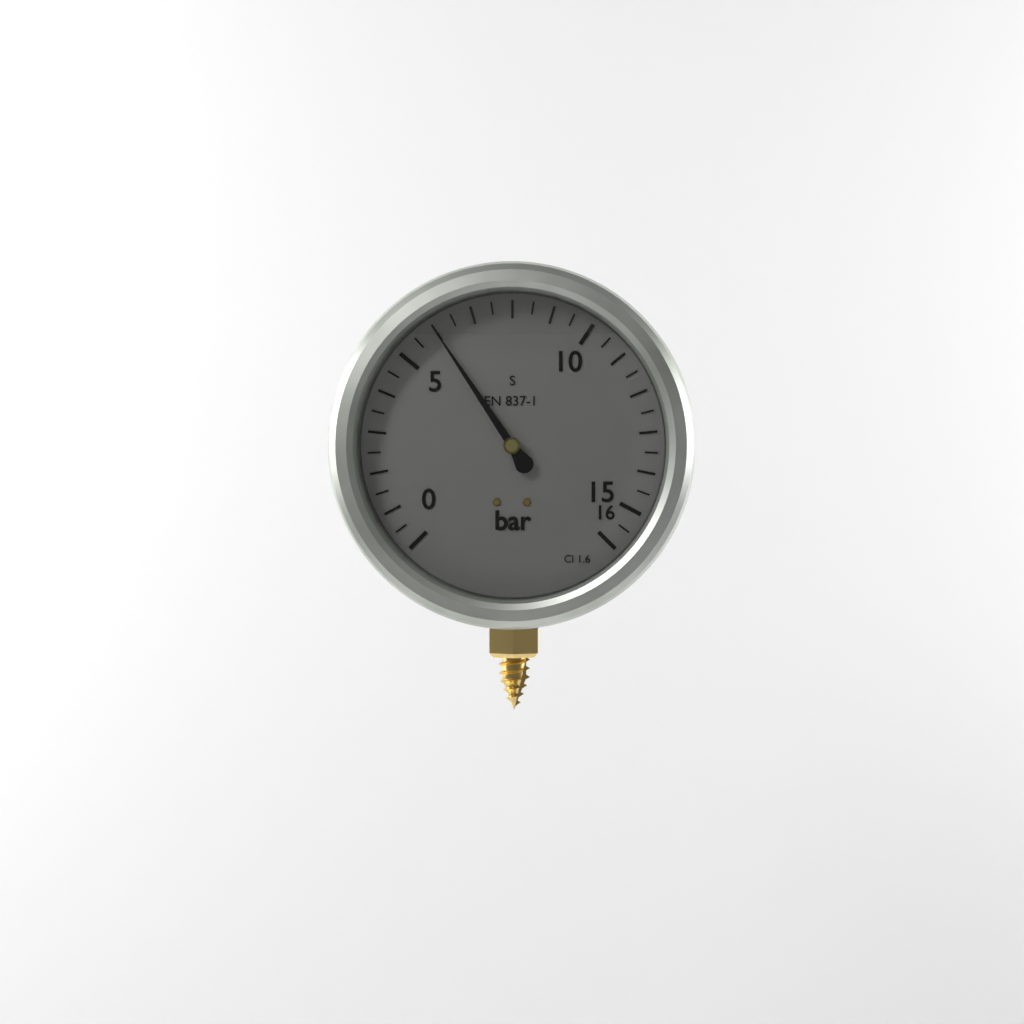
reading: 6.0 bar
